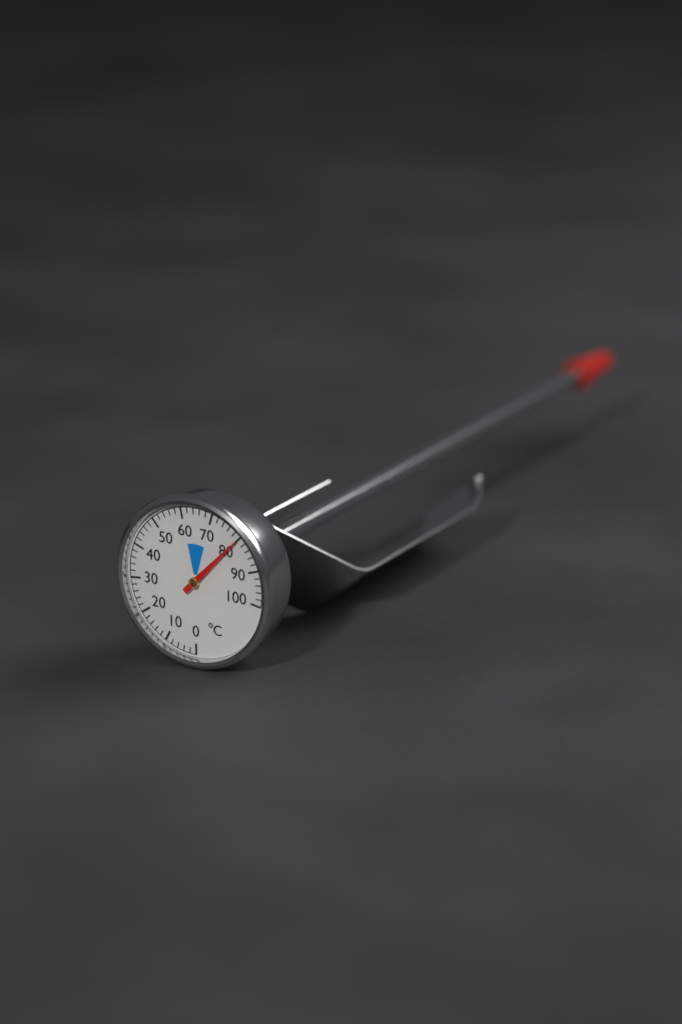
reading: 80 °C
